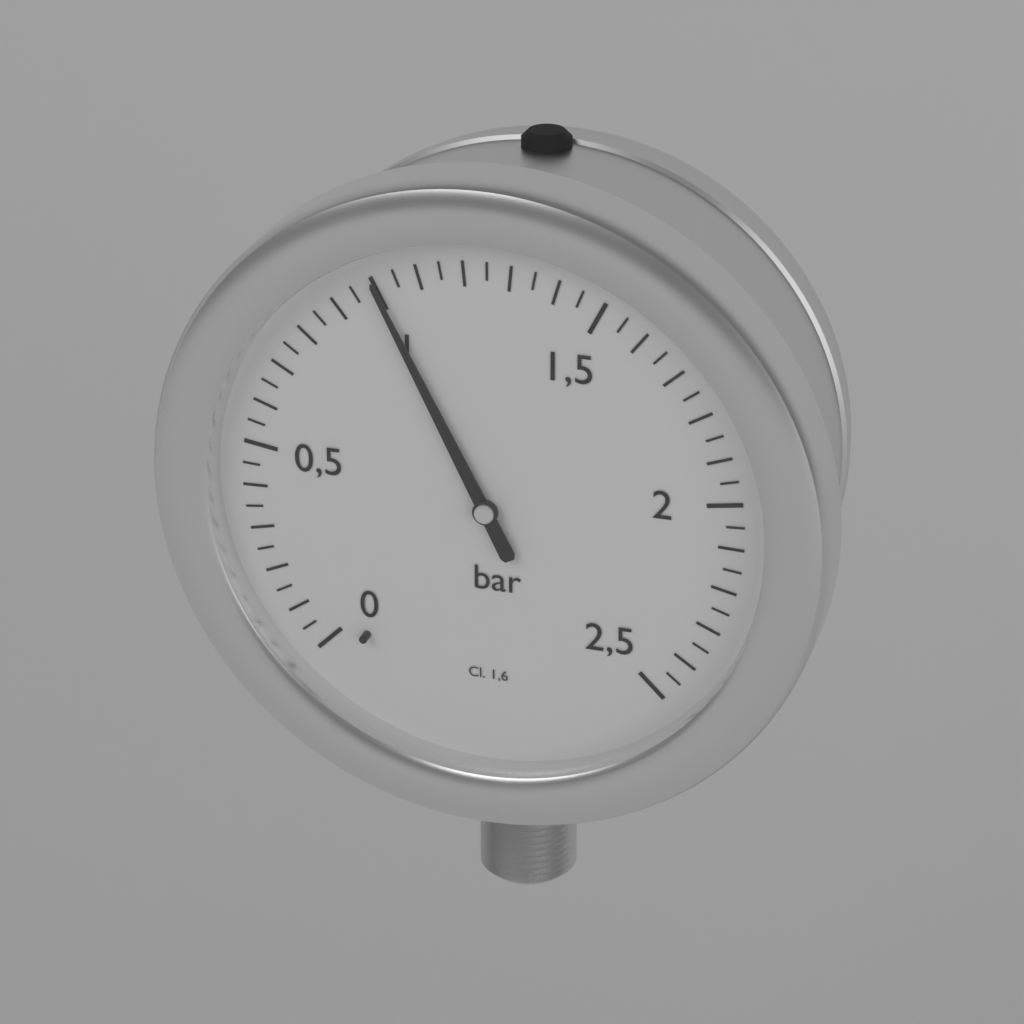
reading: 1.00 bar
